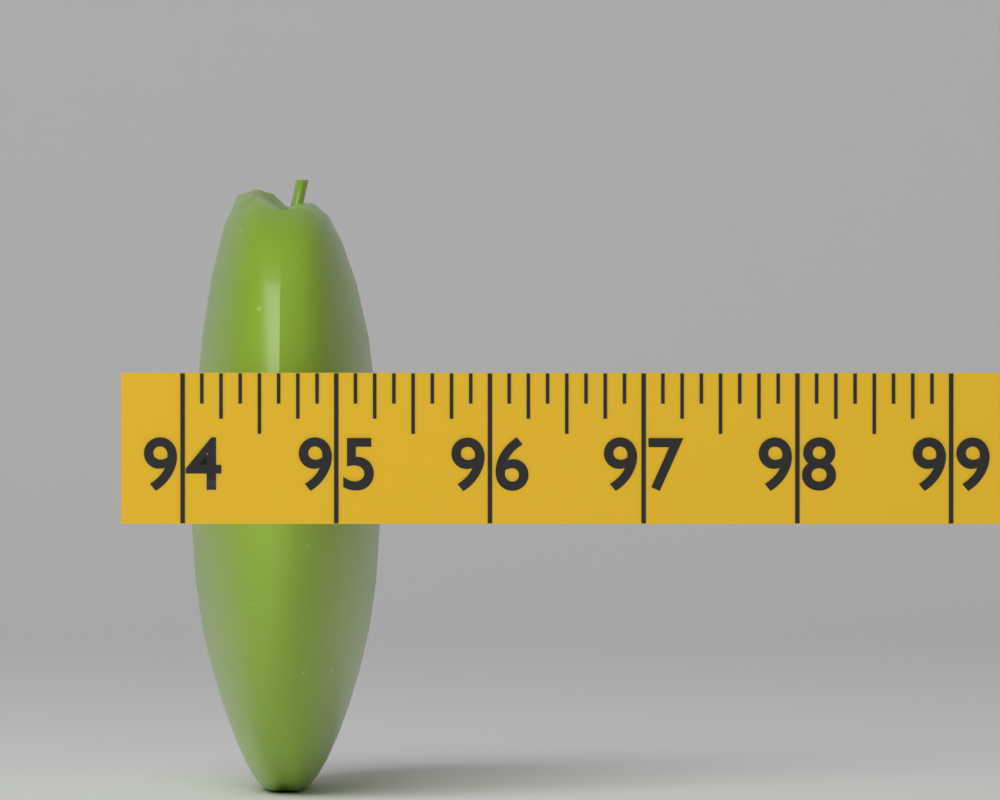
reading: 95.250 (no unit)
